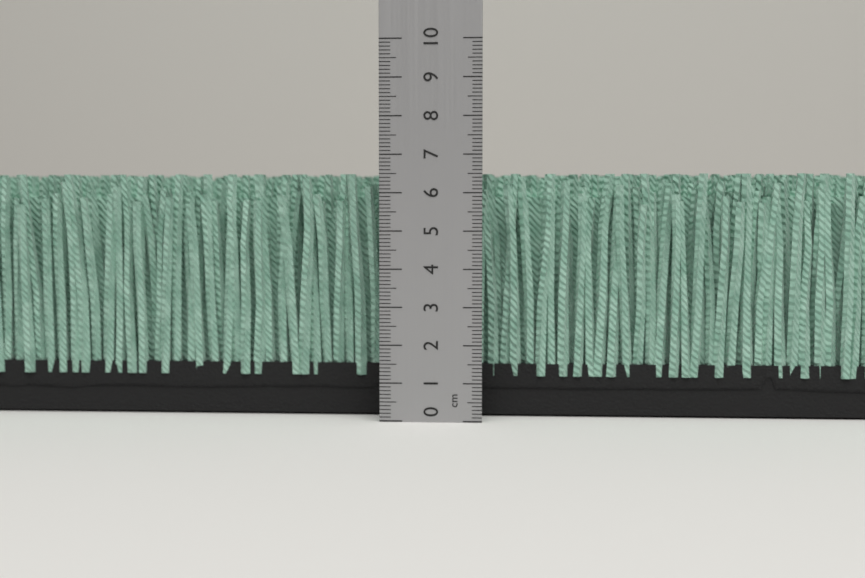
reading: 6.5 cm
